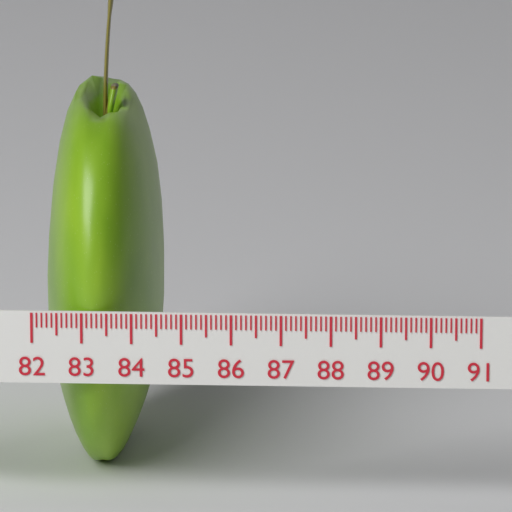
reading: 84.4 (no unit)
